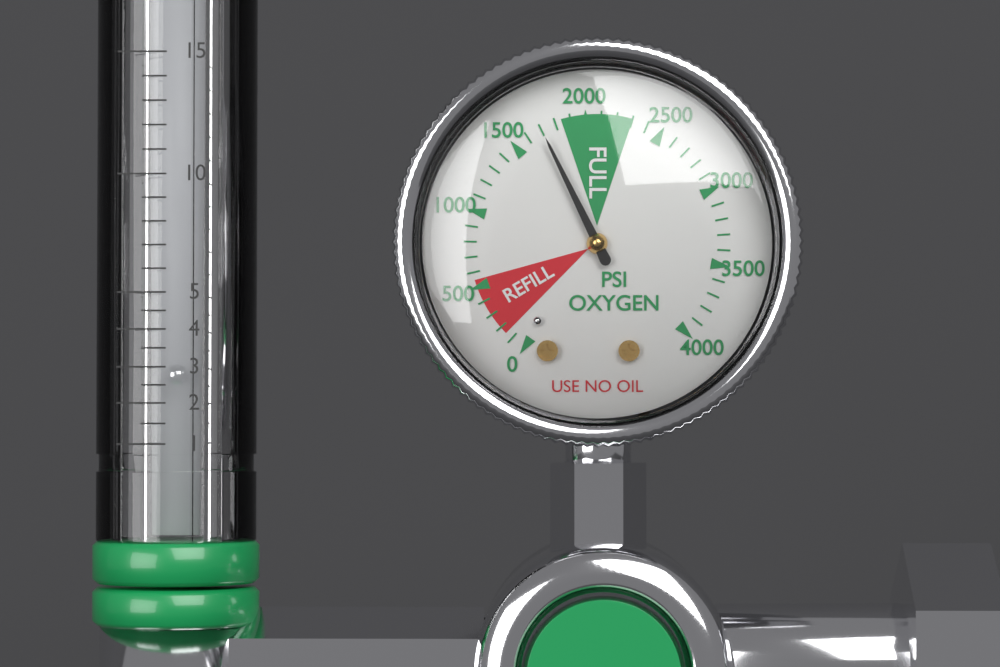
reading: 1700 psi
